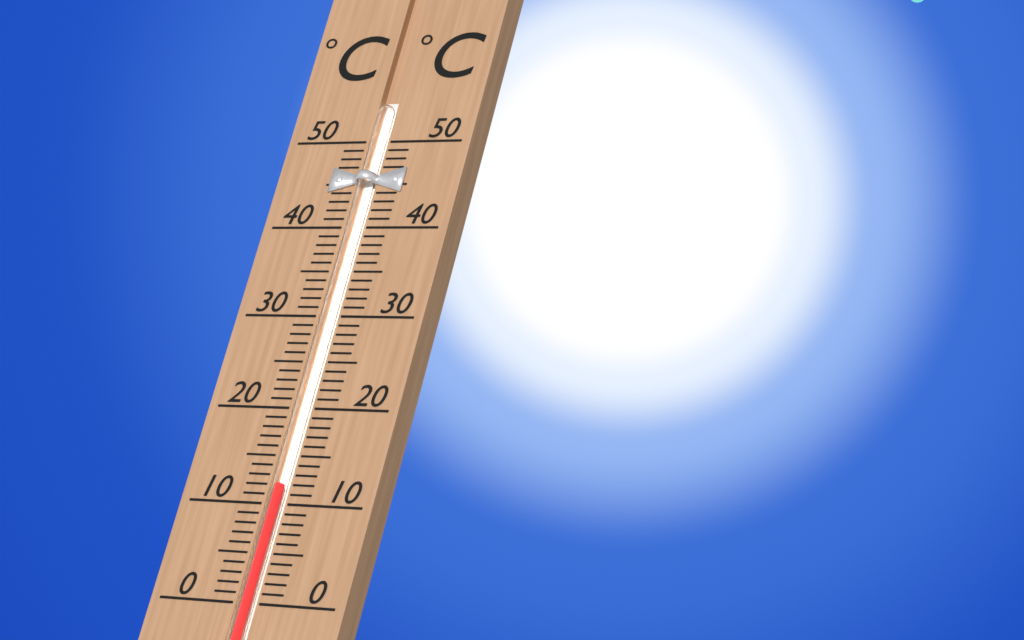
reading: 12 °C
